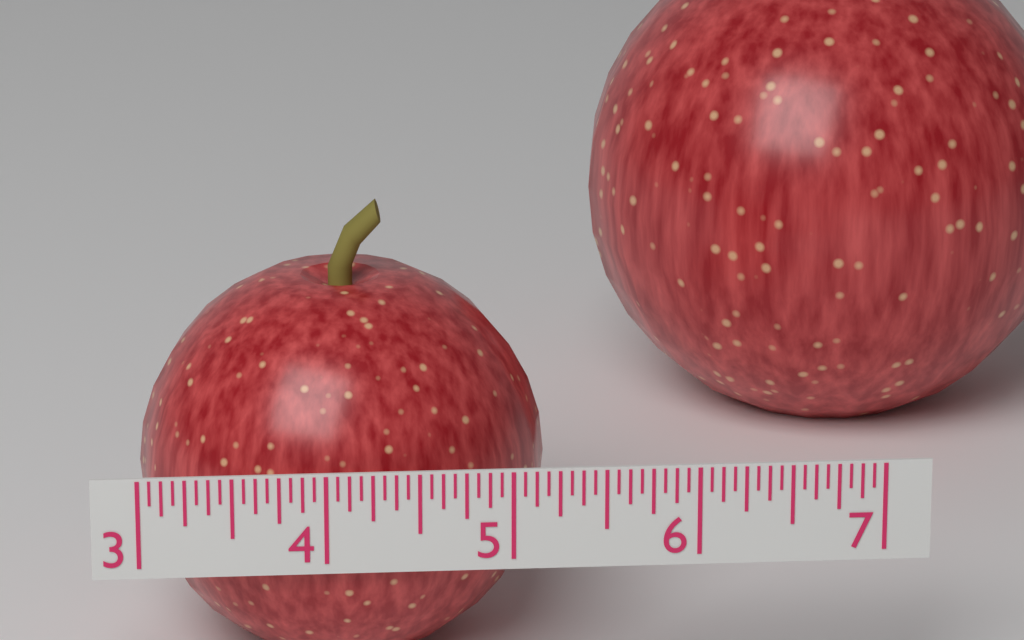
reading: 5.2500 (no unit)
